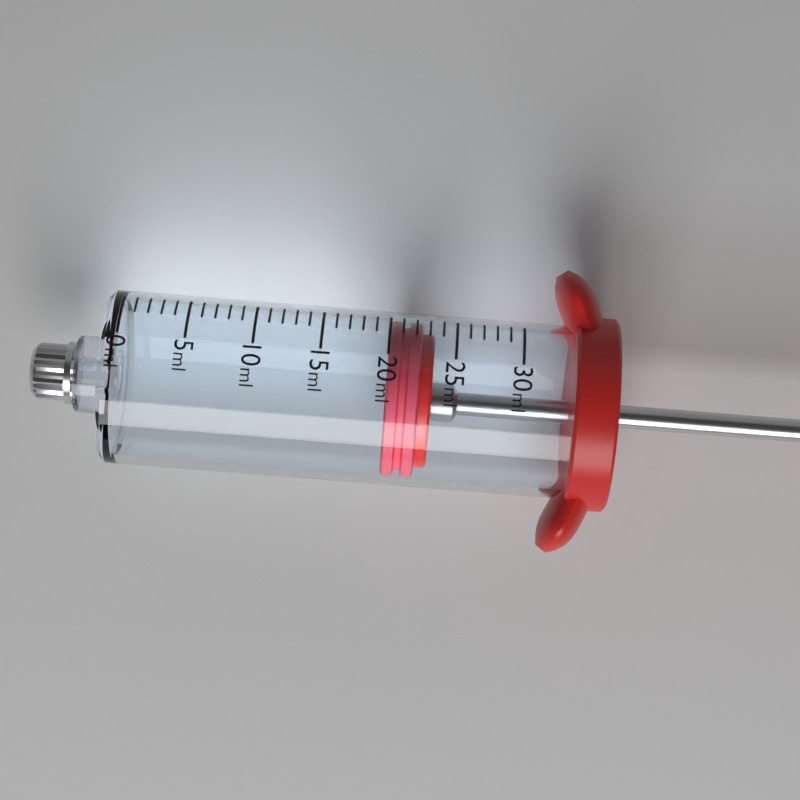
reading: 20 ml
